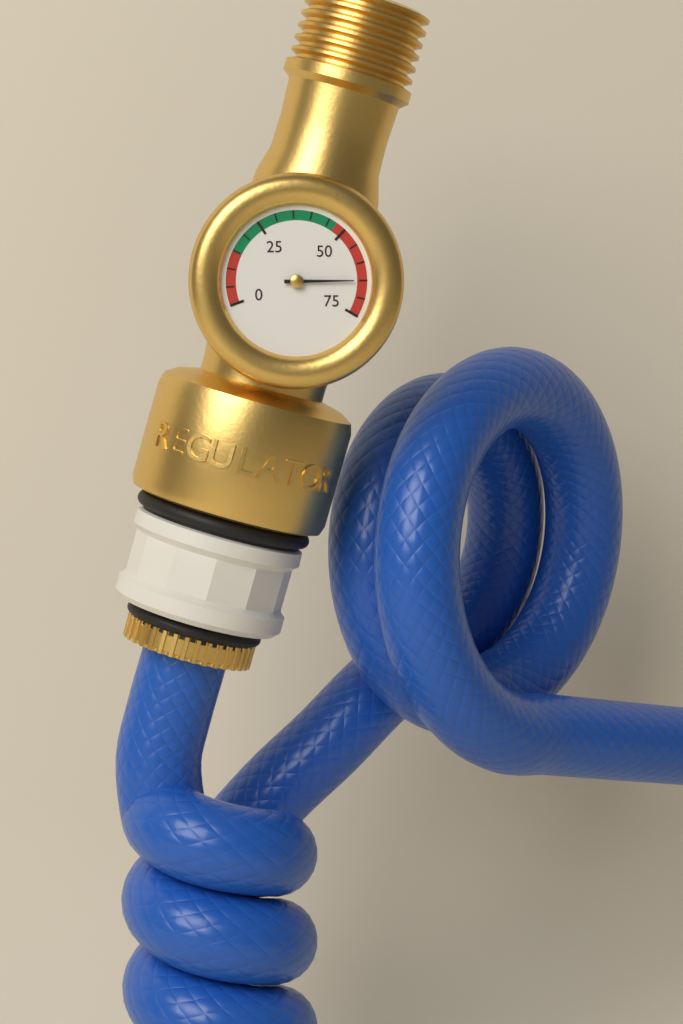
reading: 65 (no unit)
